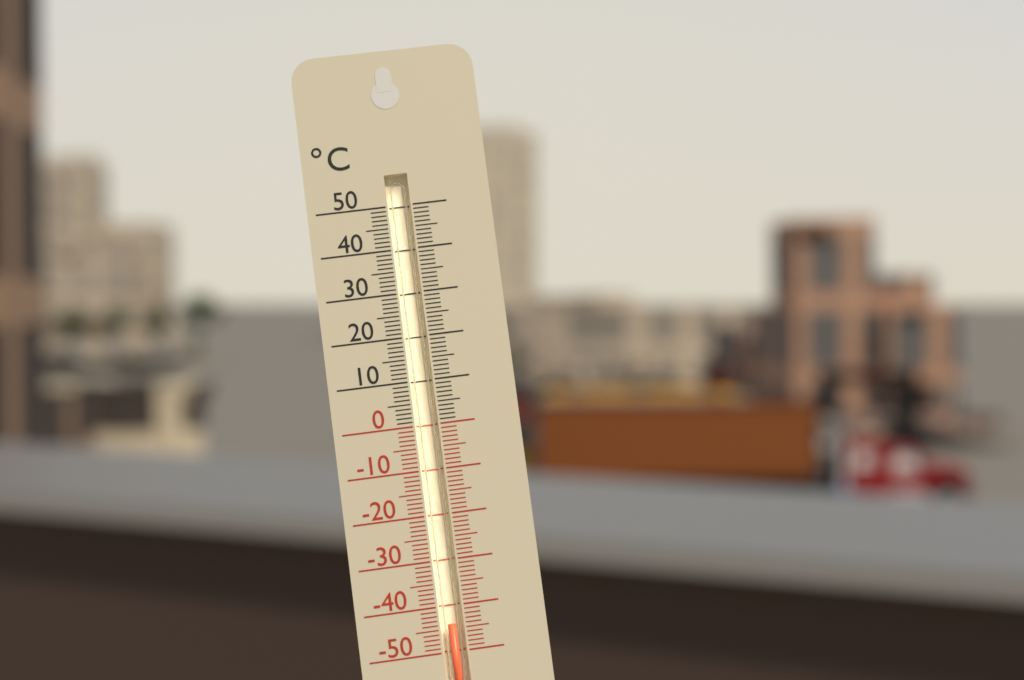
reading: -44 °C
